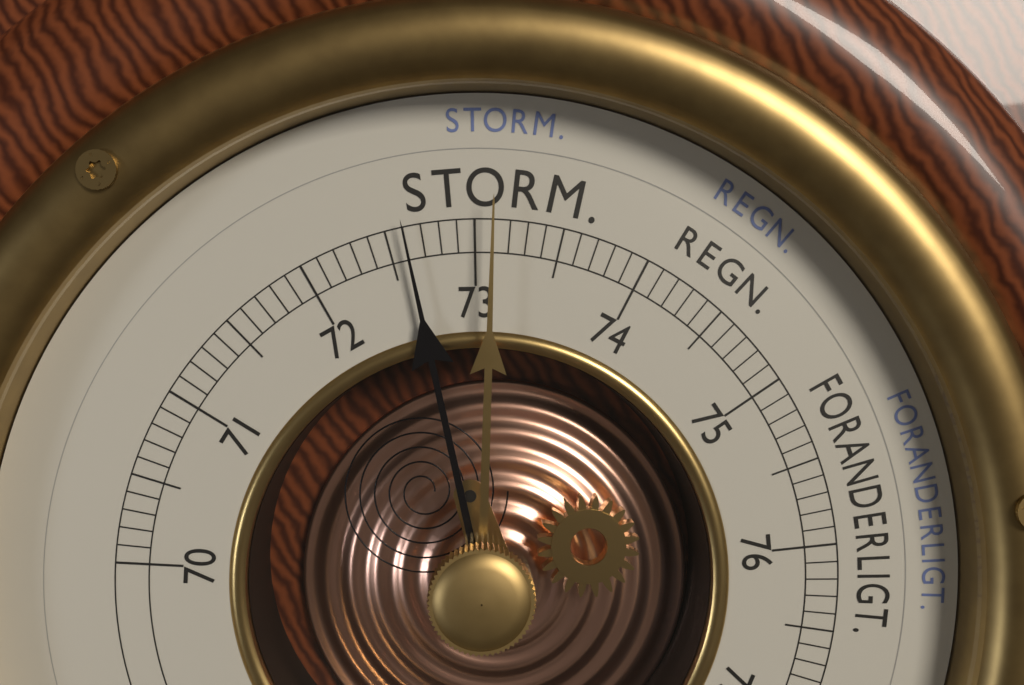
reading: 72.6 cm
